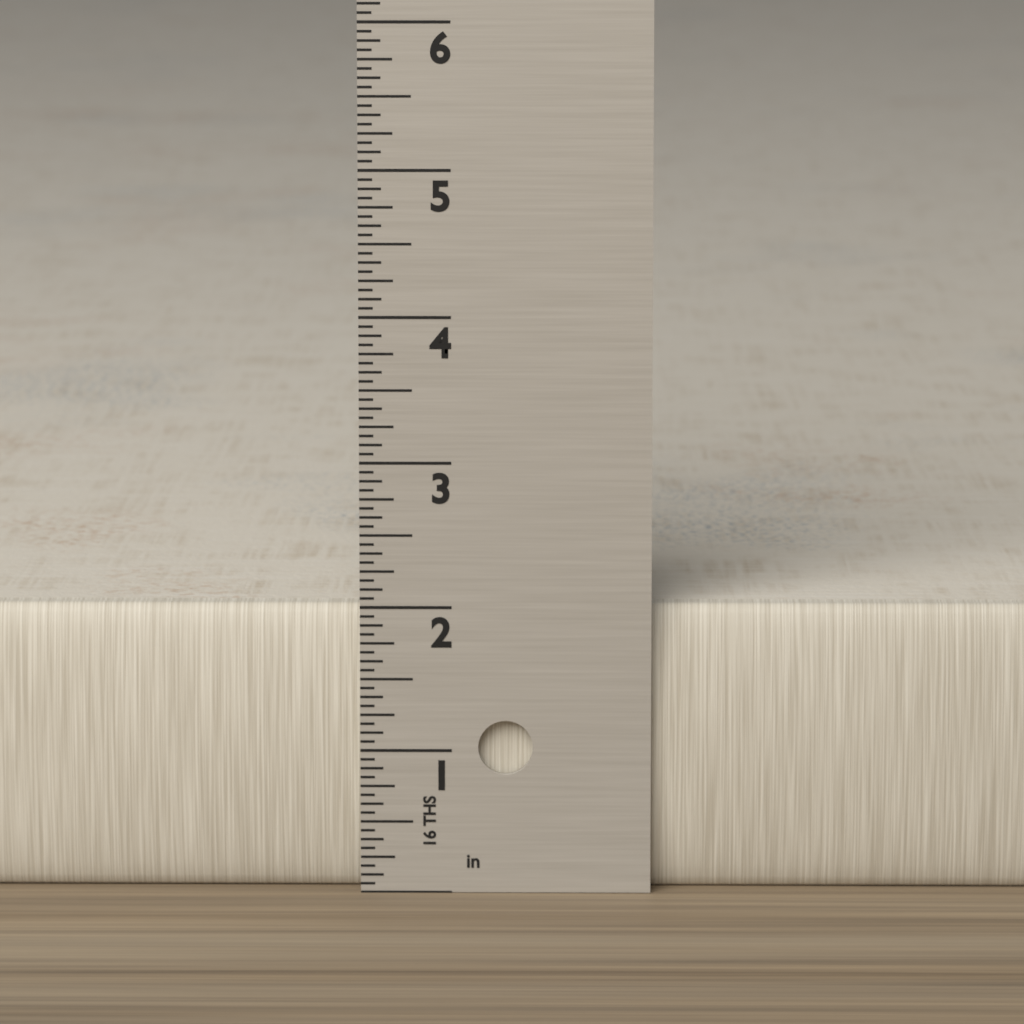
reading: 2.0000 in
